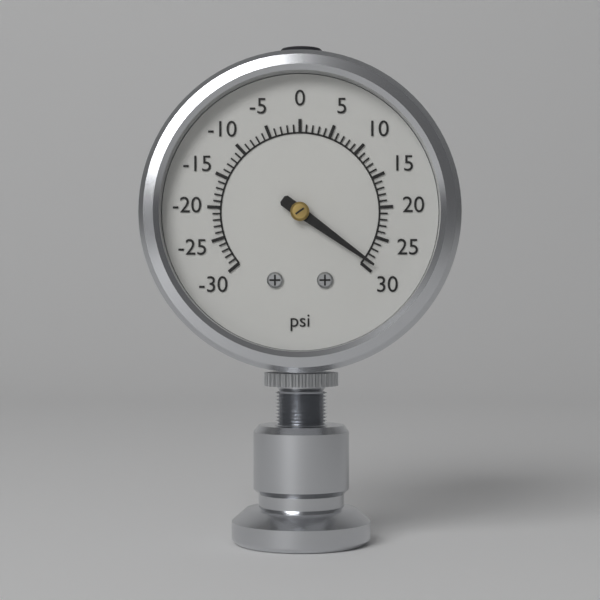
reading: 29 psi
